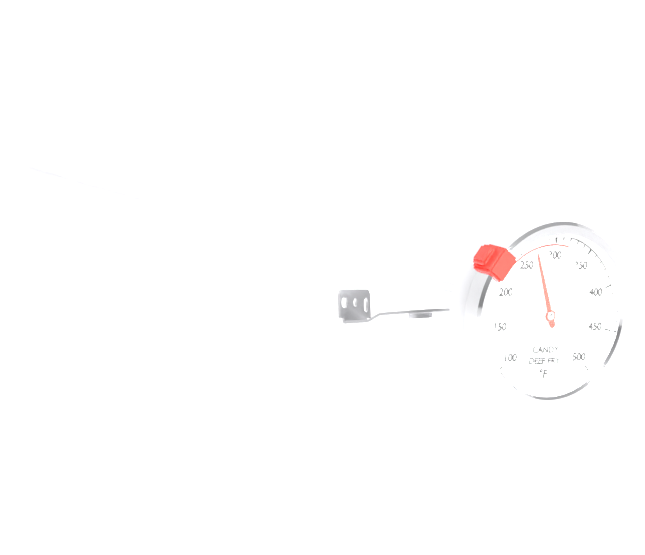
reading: 270 °F
